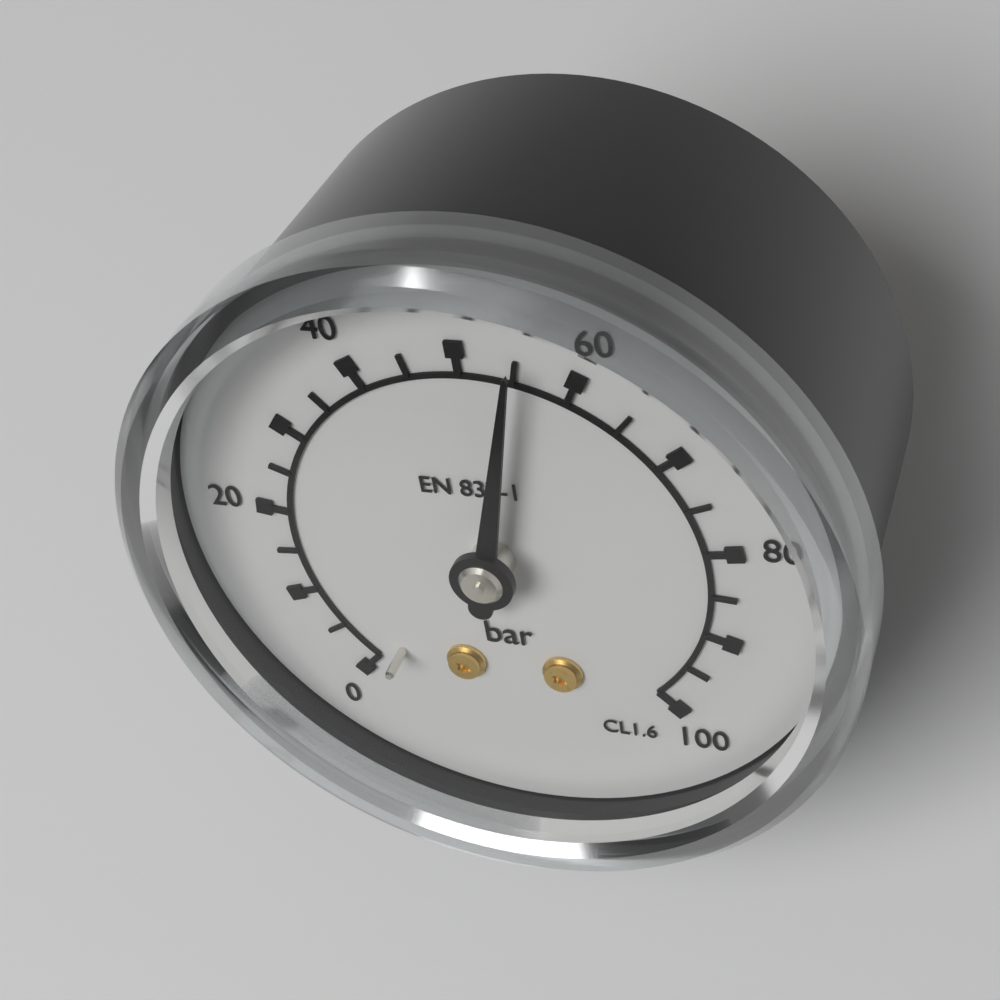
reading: 55 bar
